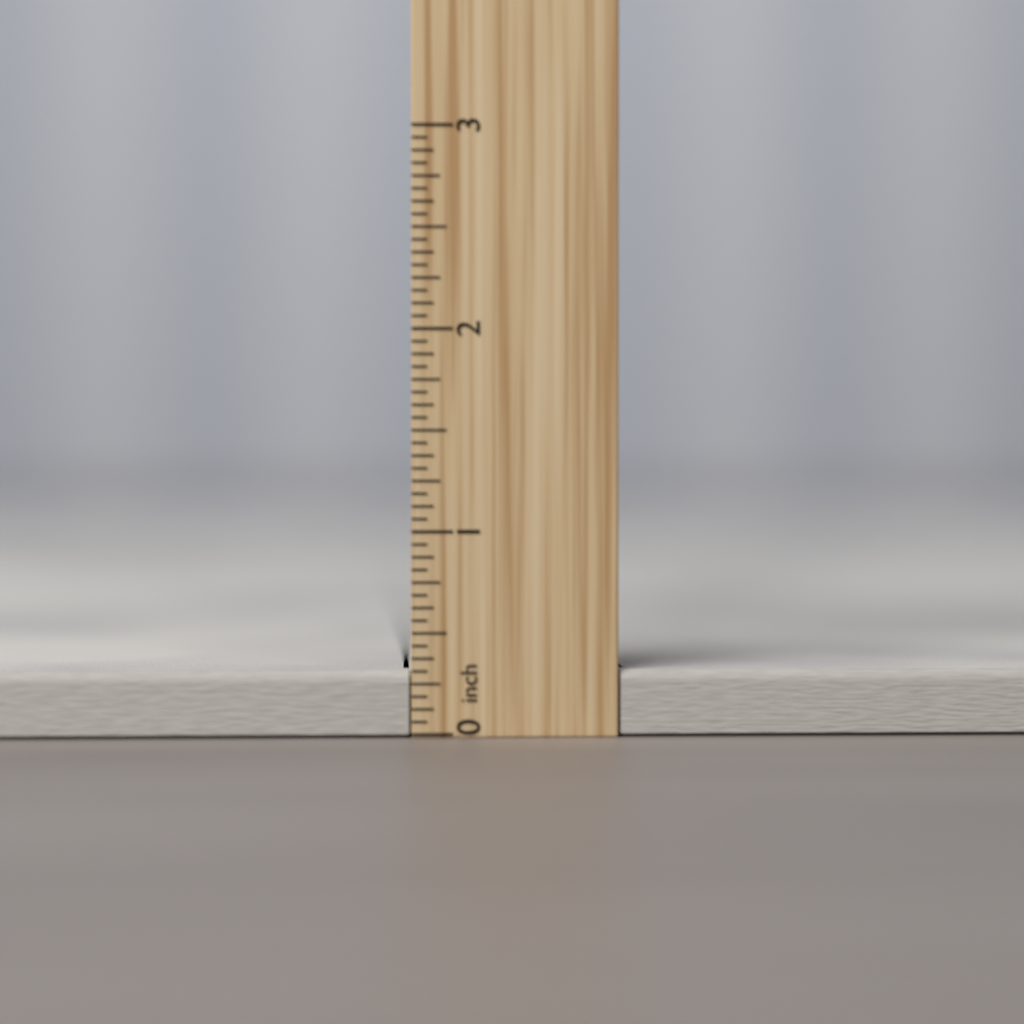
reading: 0.3125 inch
